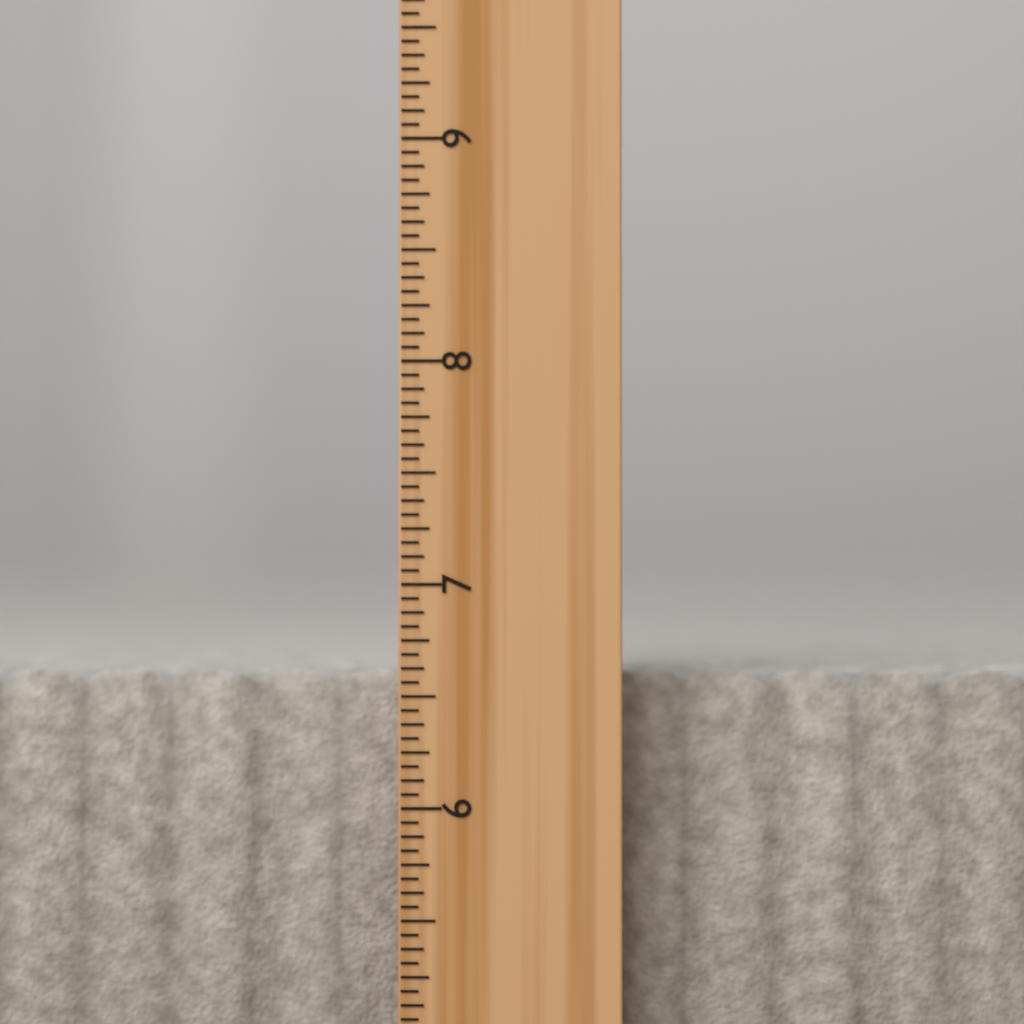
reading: 6.6250 inch
